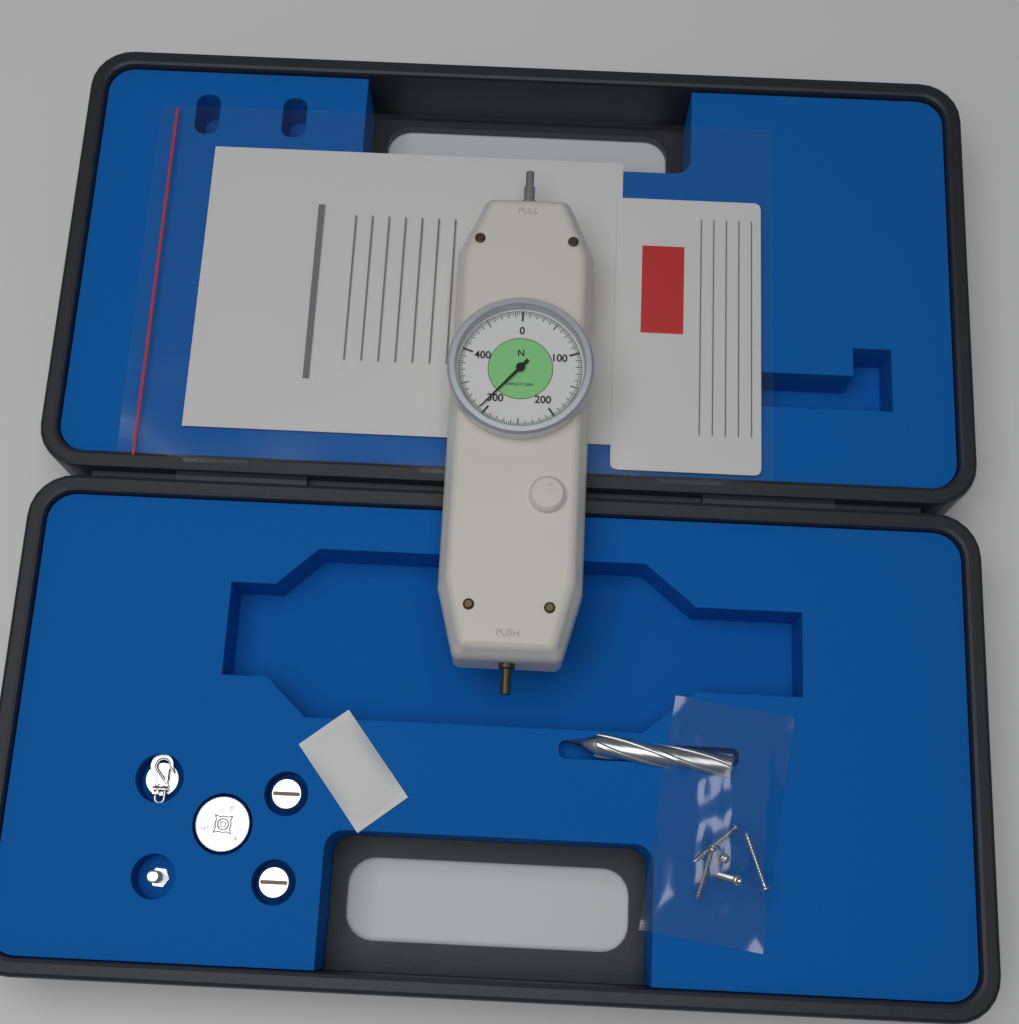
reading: 307.5 N
